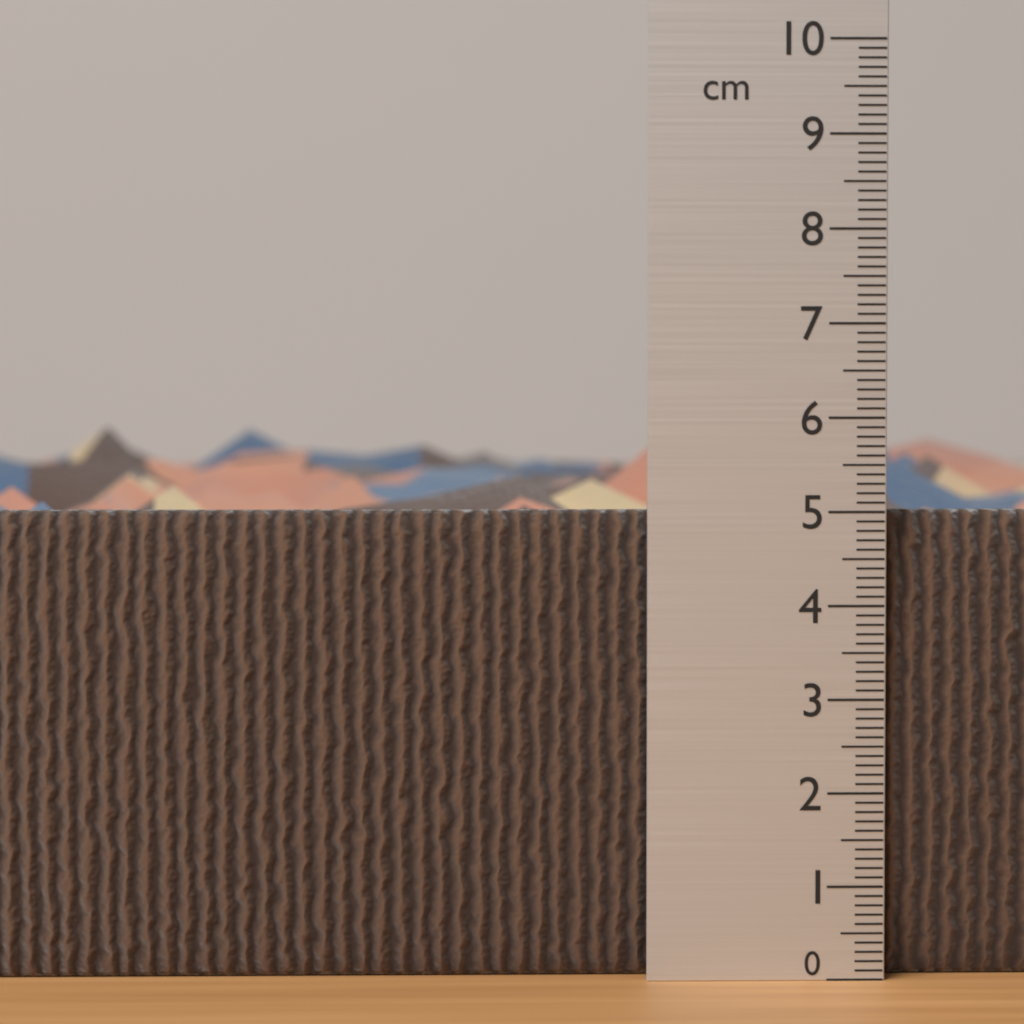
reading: 5.0 cm
